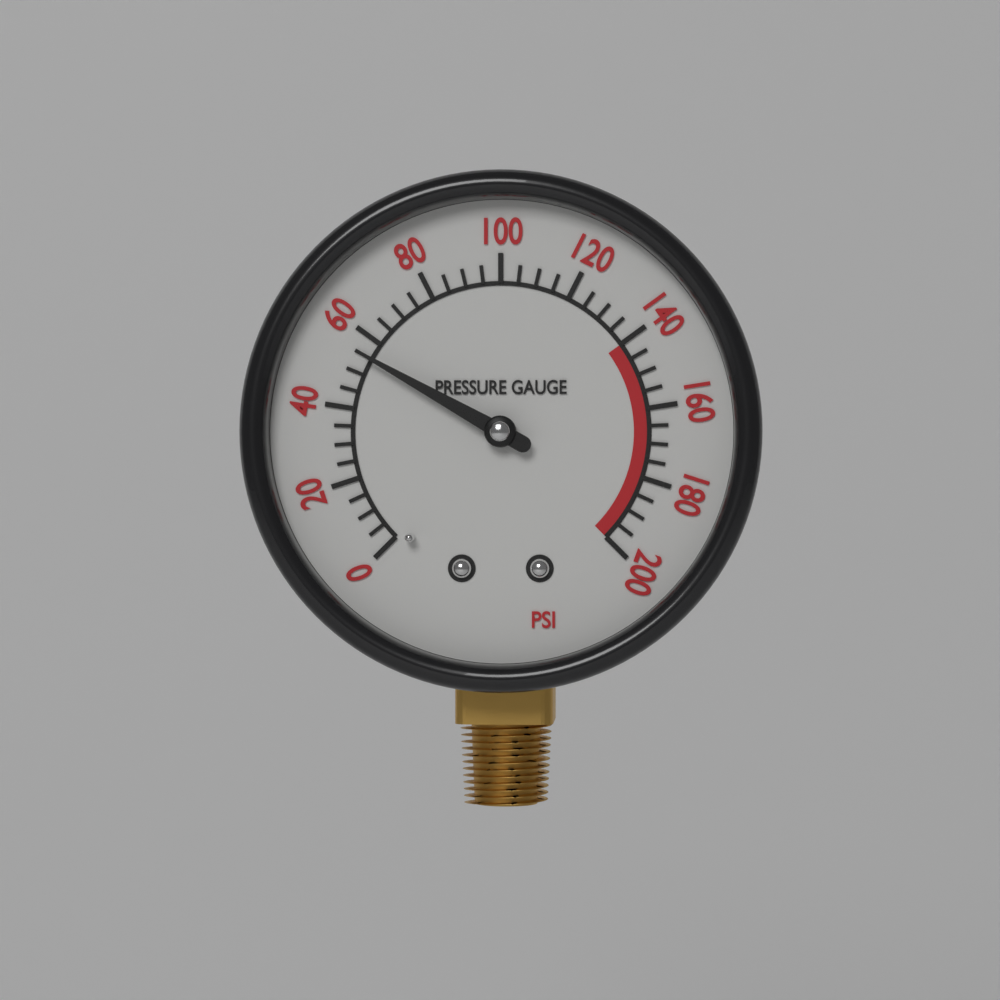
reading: 55 psi
